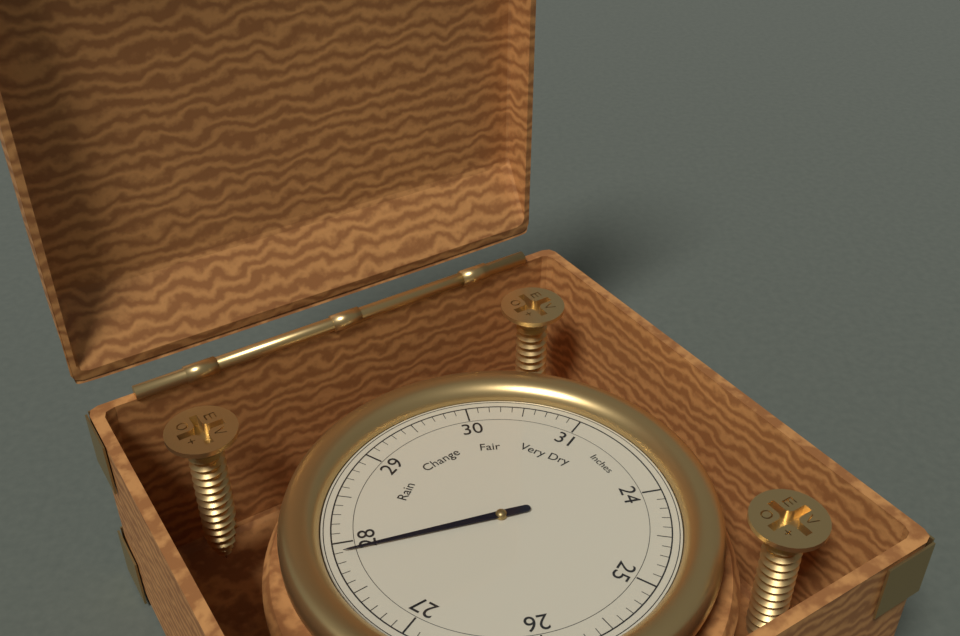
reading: 27.9 Inches
